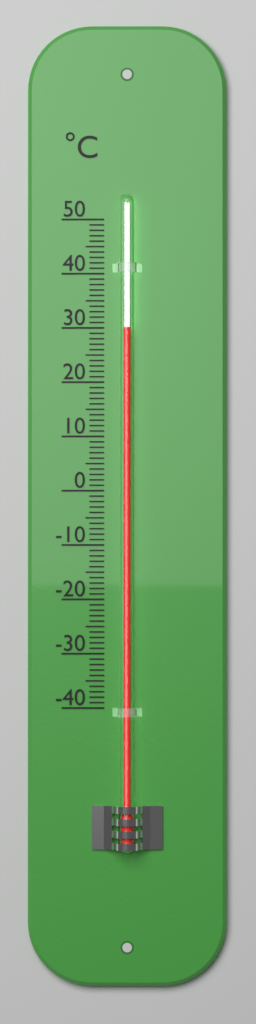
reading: 30 °C
